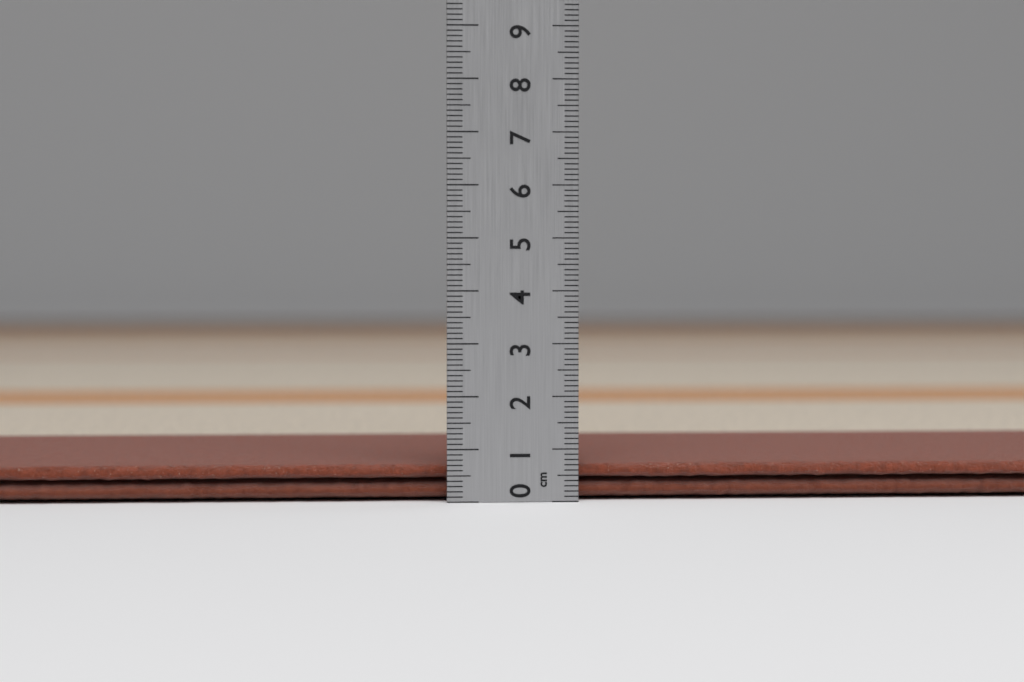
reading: 0.7 cm
